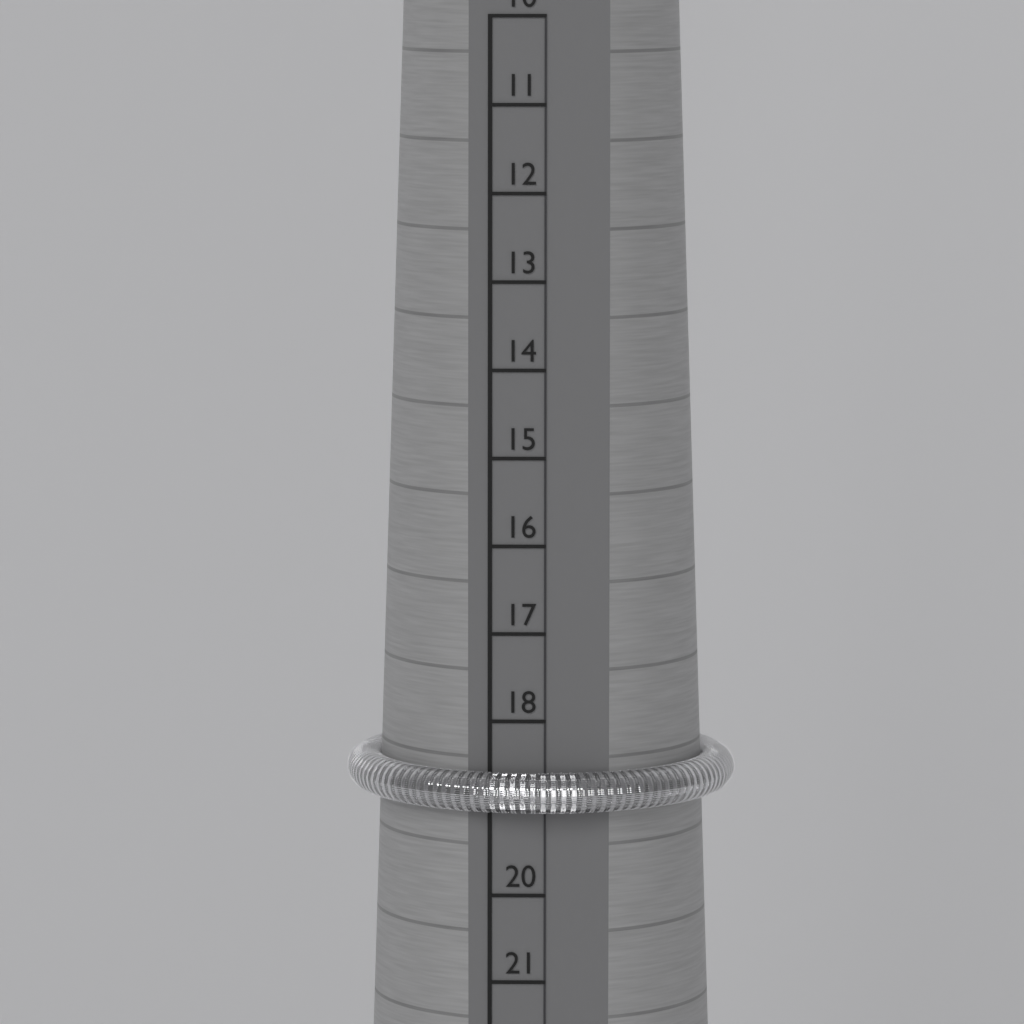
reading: 19 (no unit)
